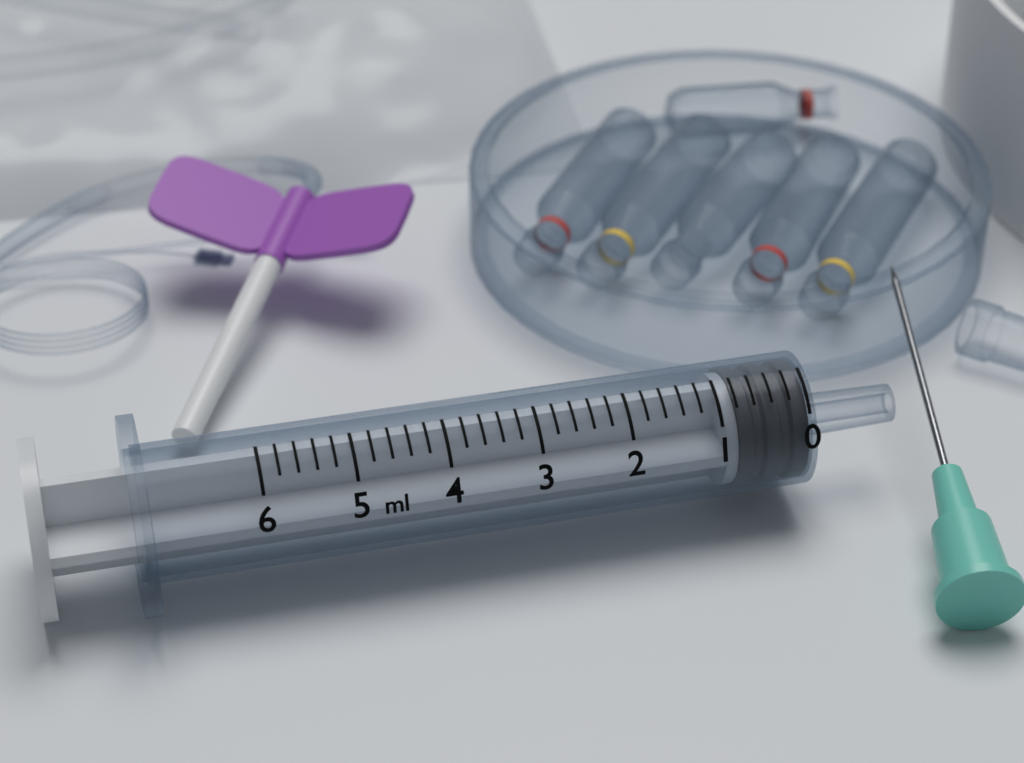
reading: 0.0 ml
